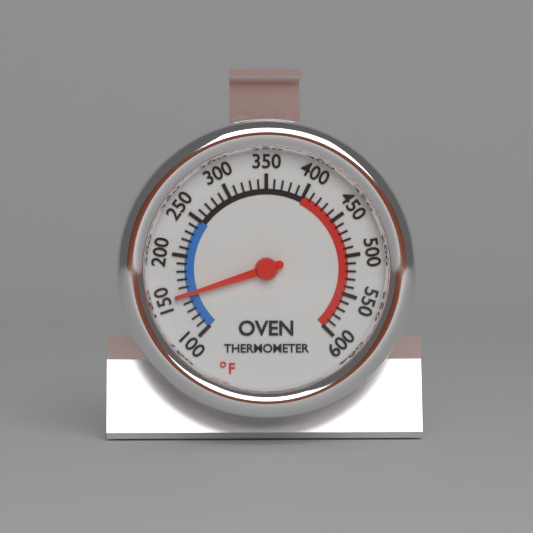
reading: 150 °F
